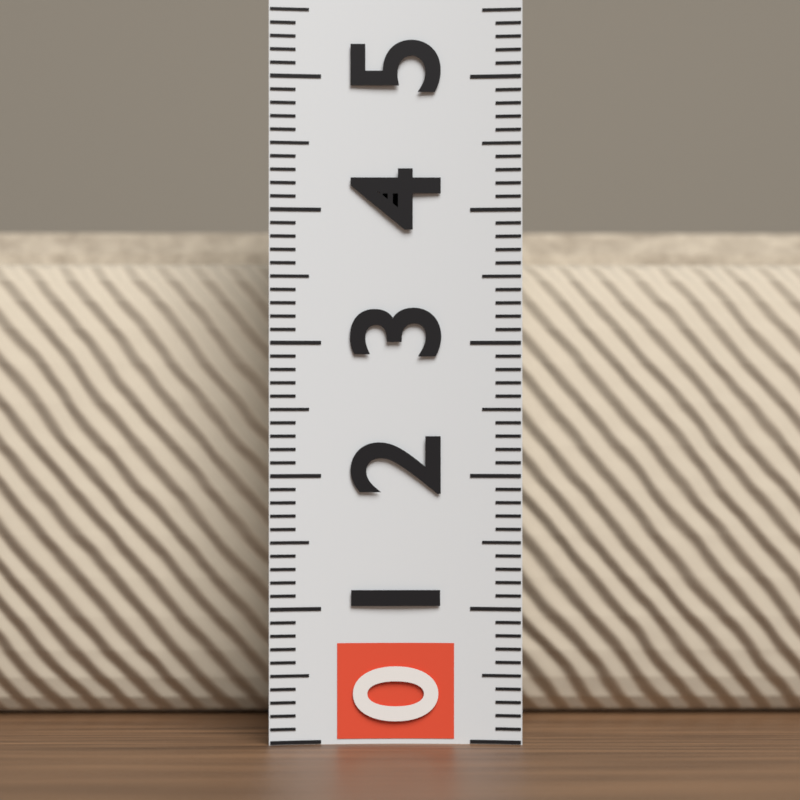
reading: 4.0 (no unit)
